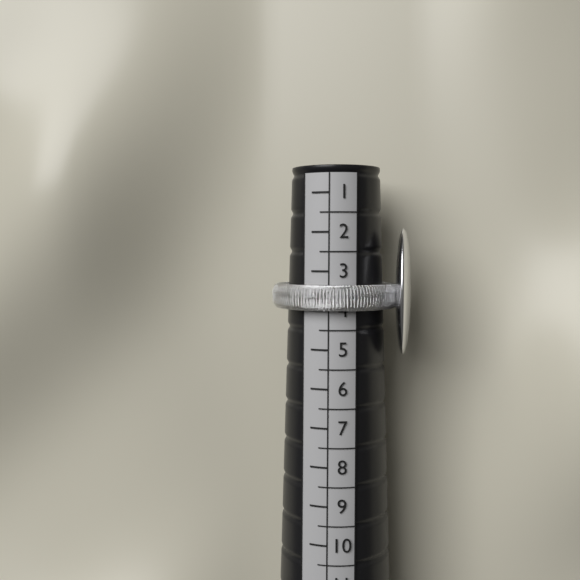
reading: 4.0 (no unit)
